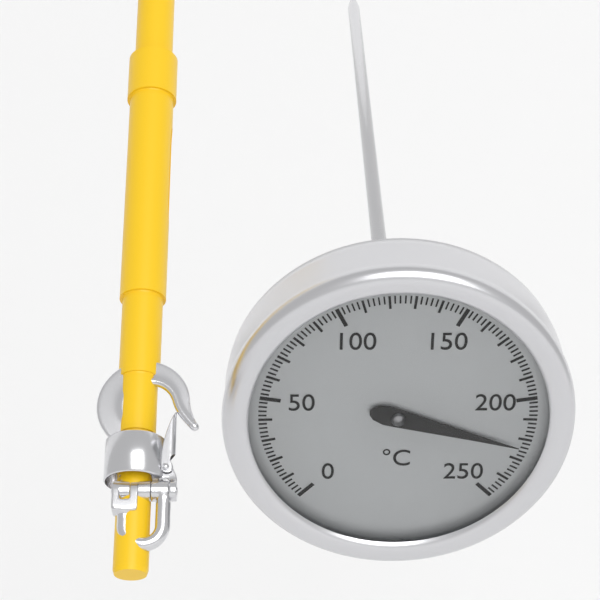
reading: 224 °C
